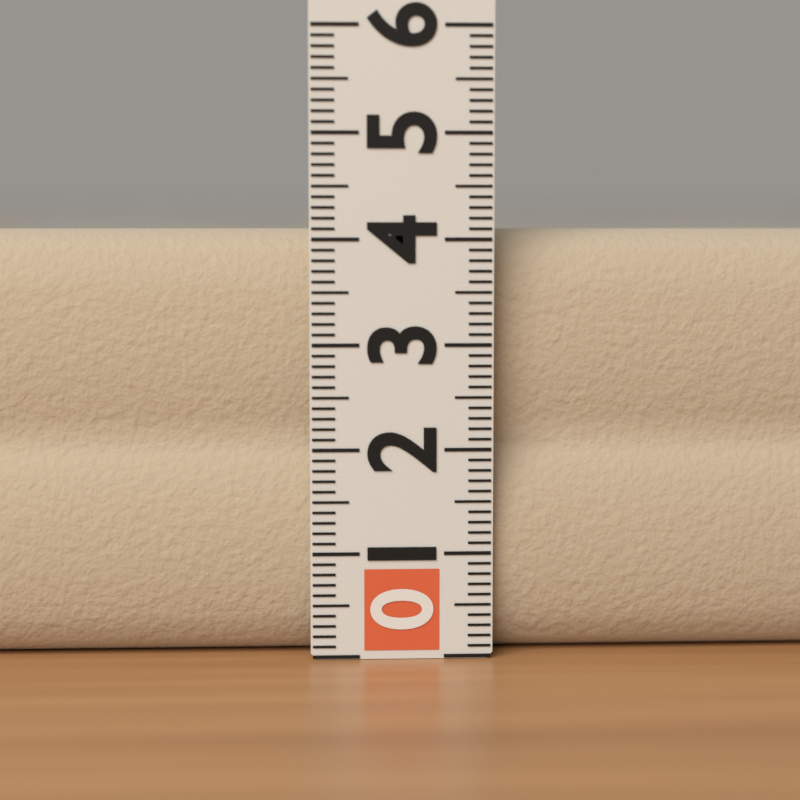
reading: 4.1 (no unit)
